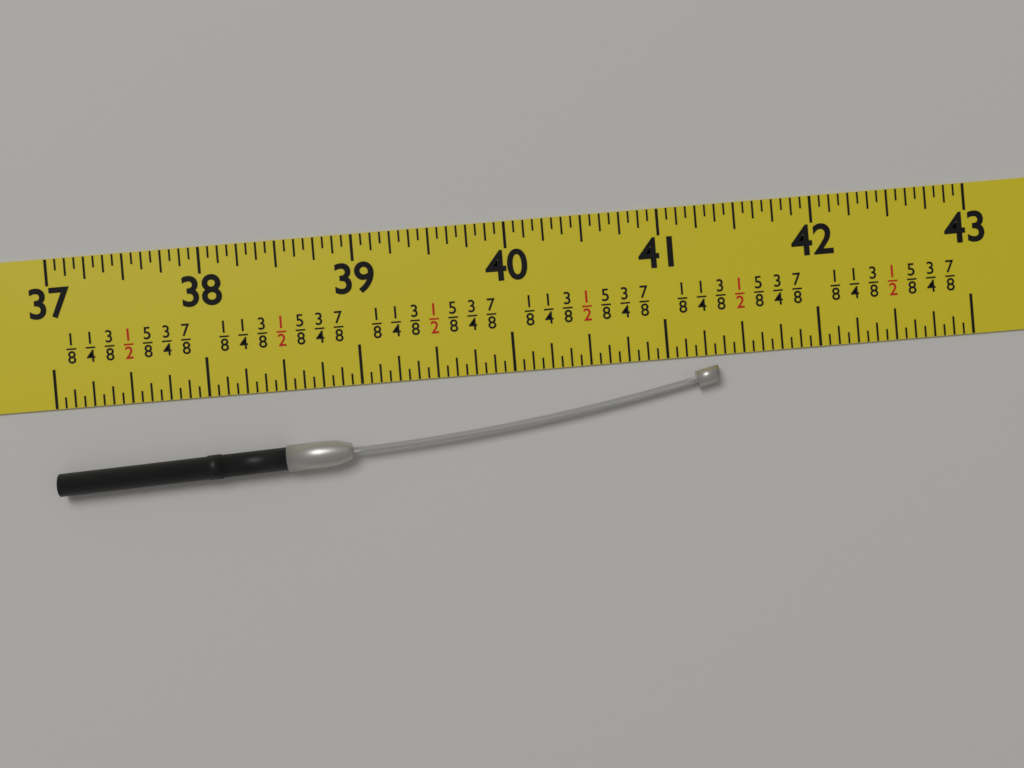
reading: 41.3125 in
